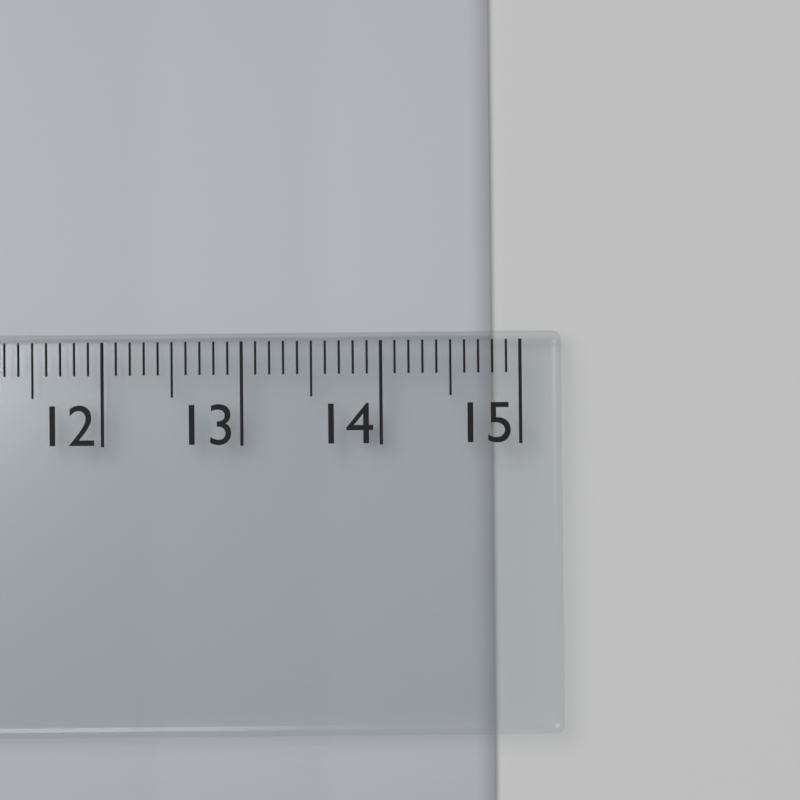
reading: 14.8 cm
